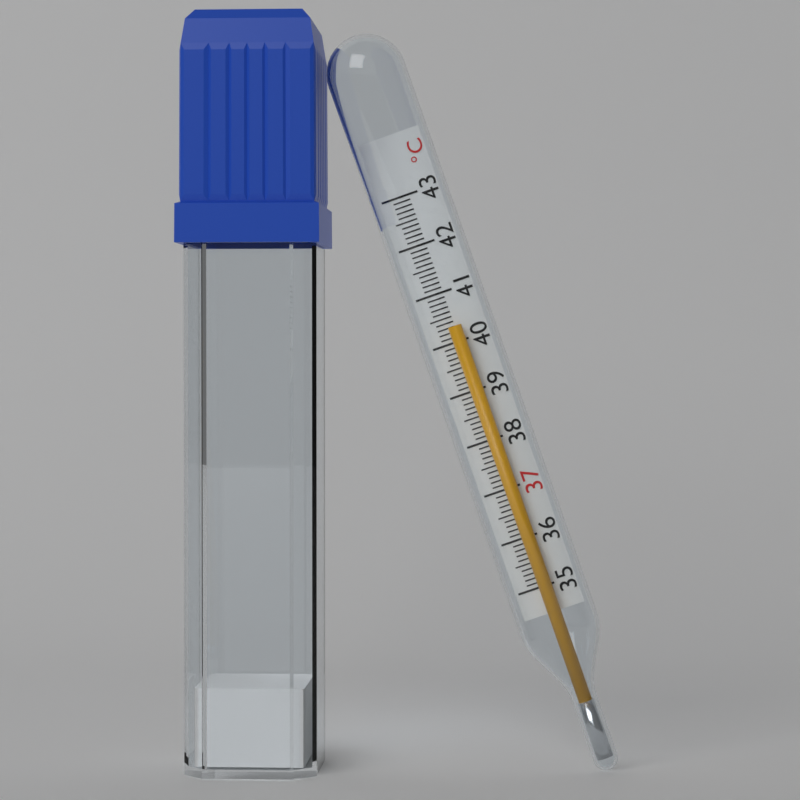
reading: 40.3 °C
